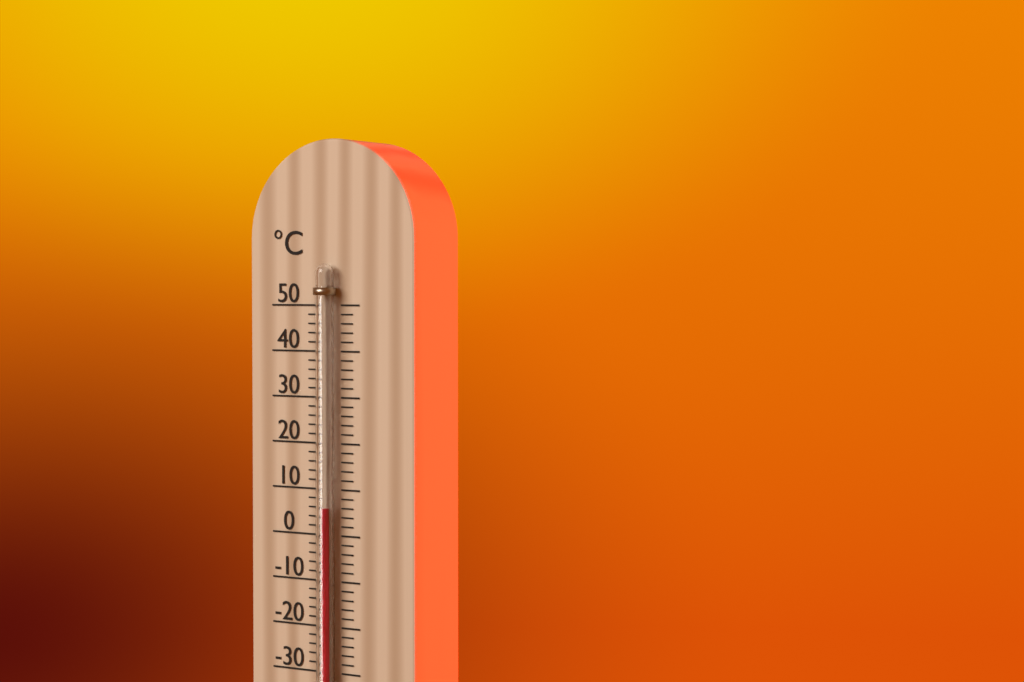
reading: 6 °C
